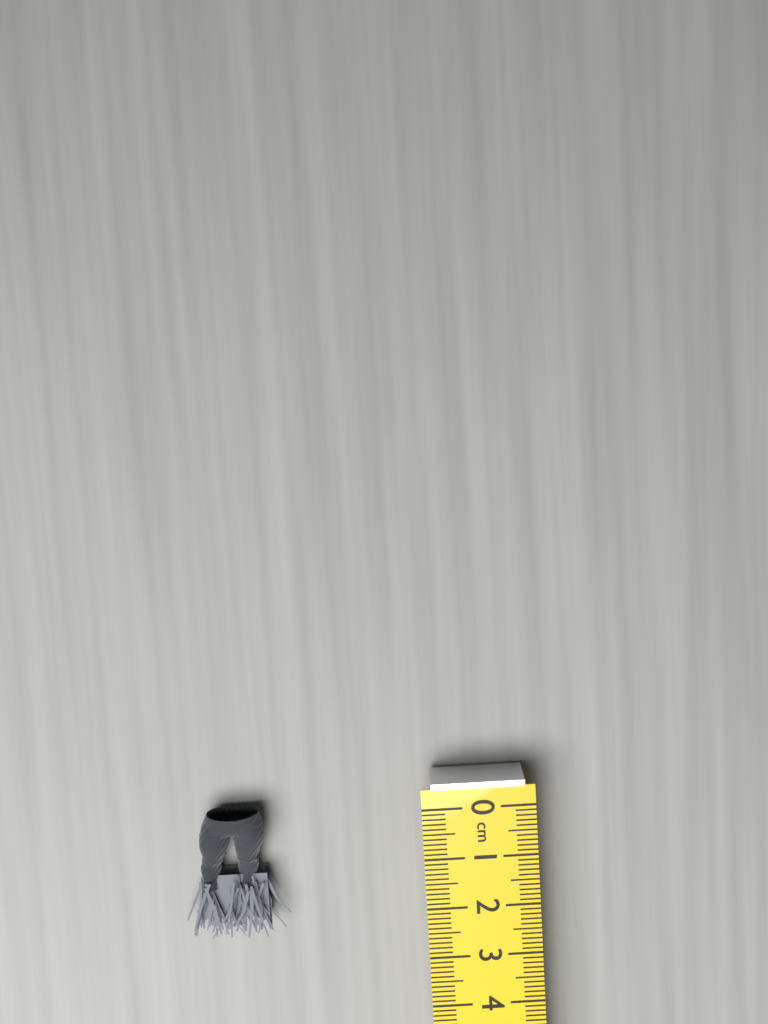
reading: 2.5 cm
